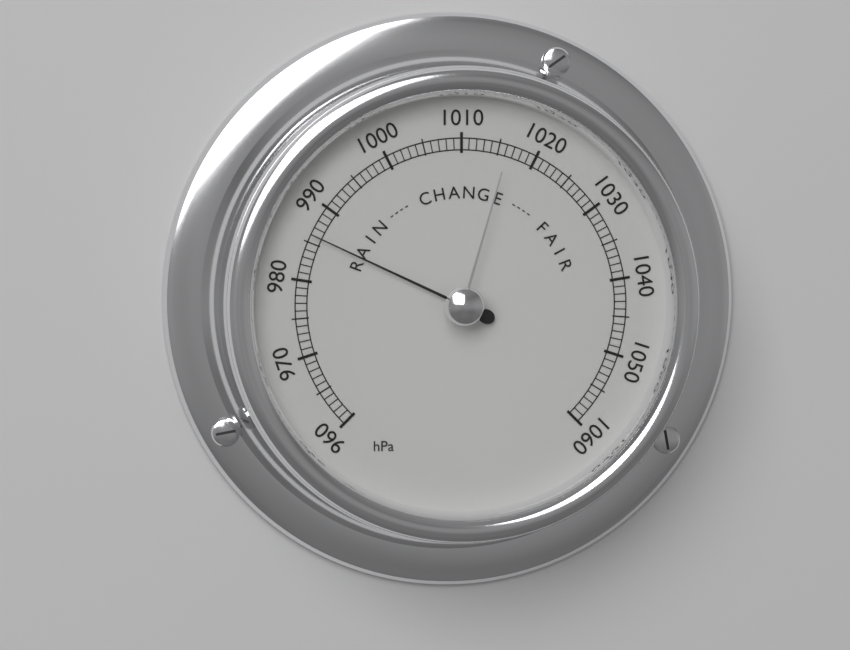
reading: 986 hPa
